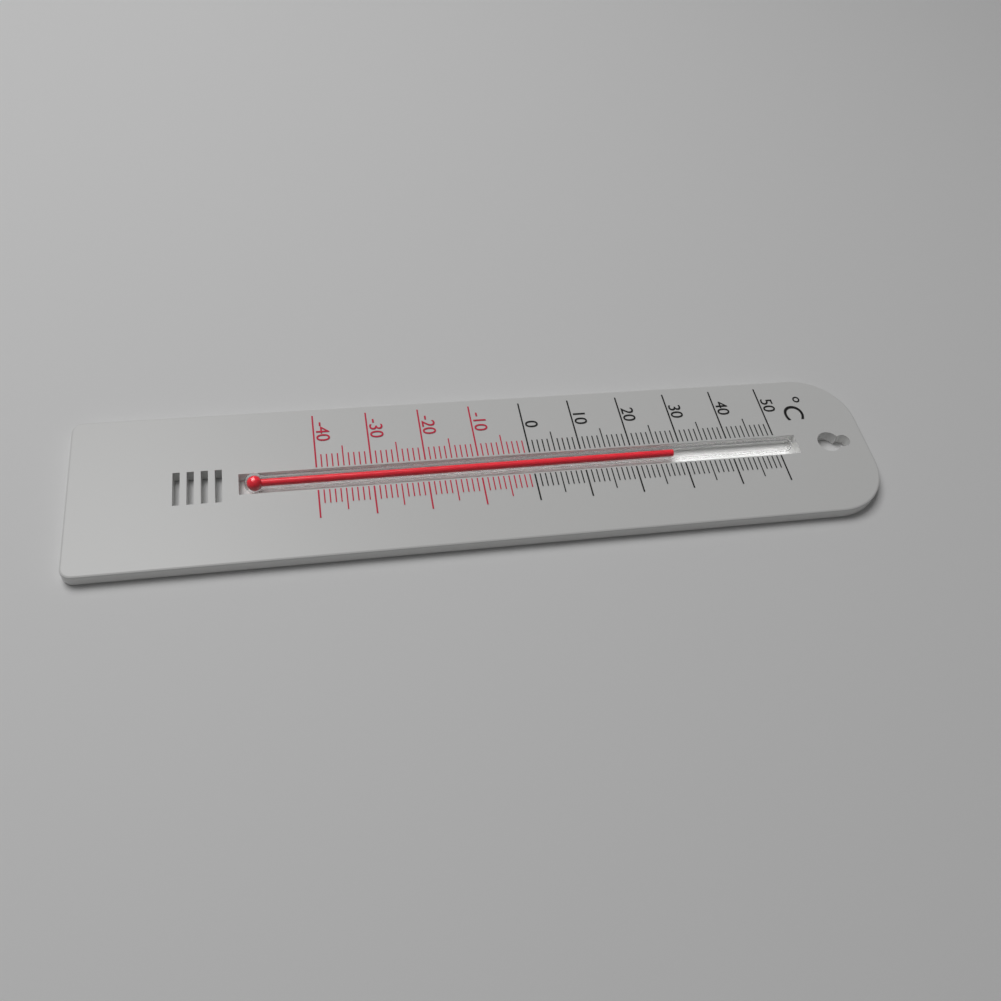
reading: 28 °C
